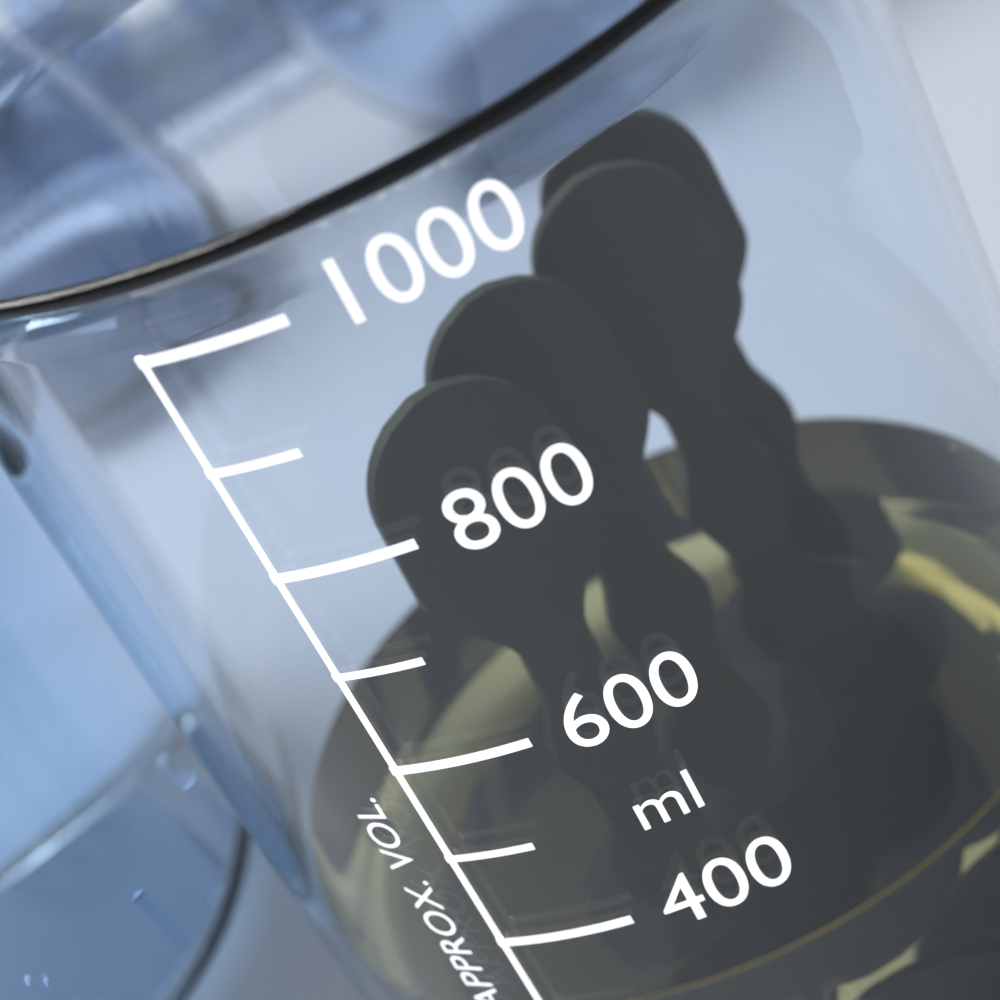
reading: 300 ml
